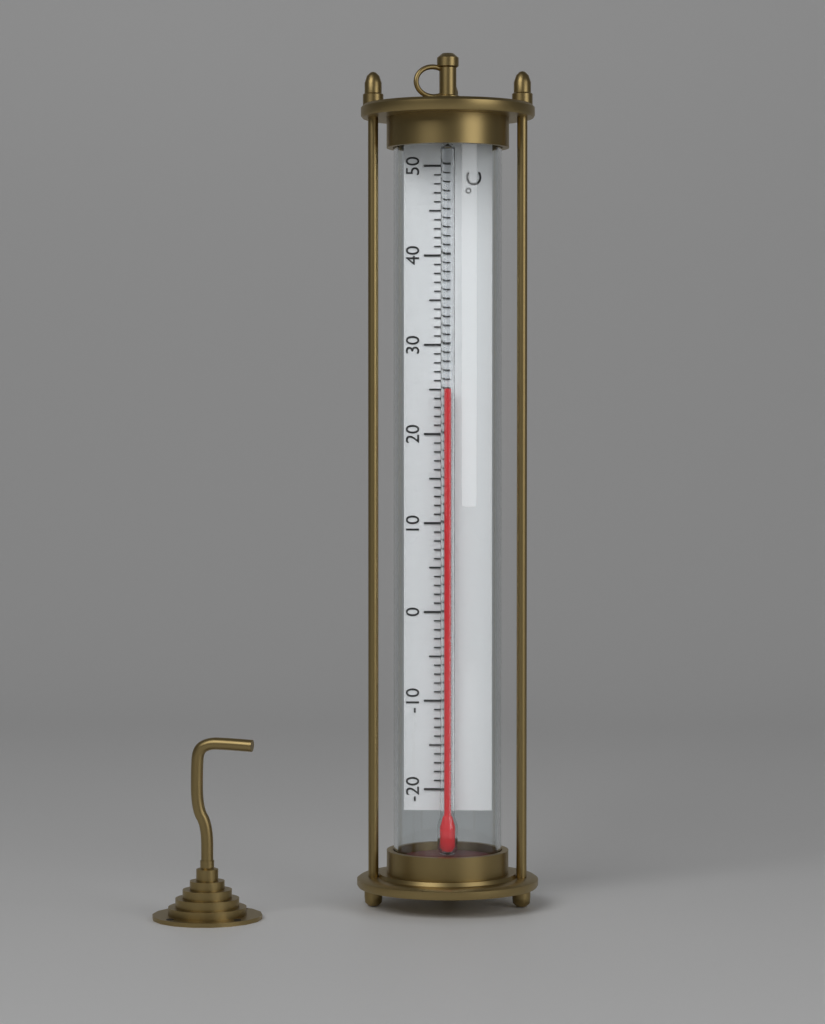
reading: 25 °C
